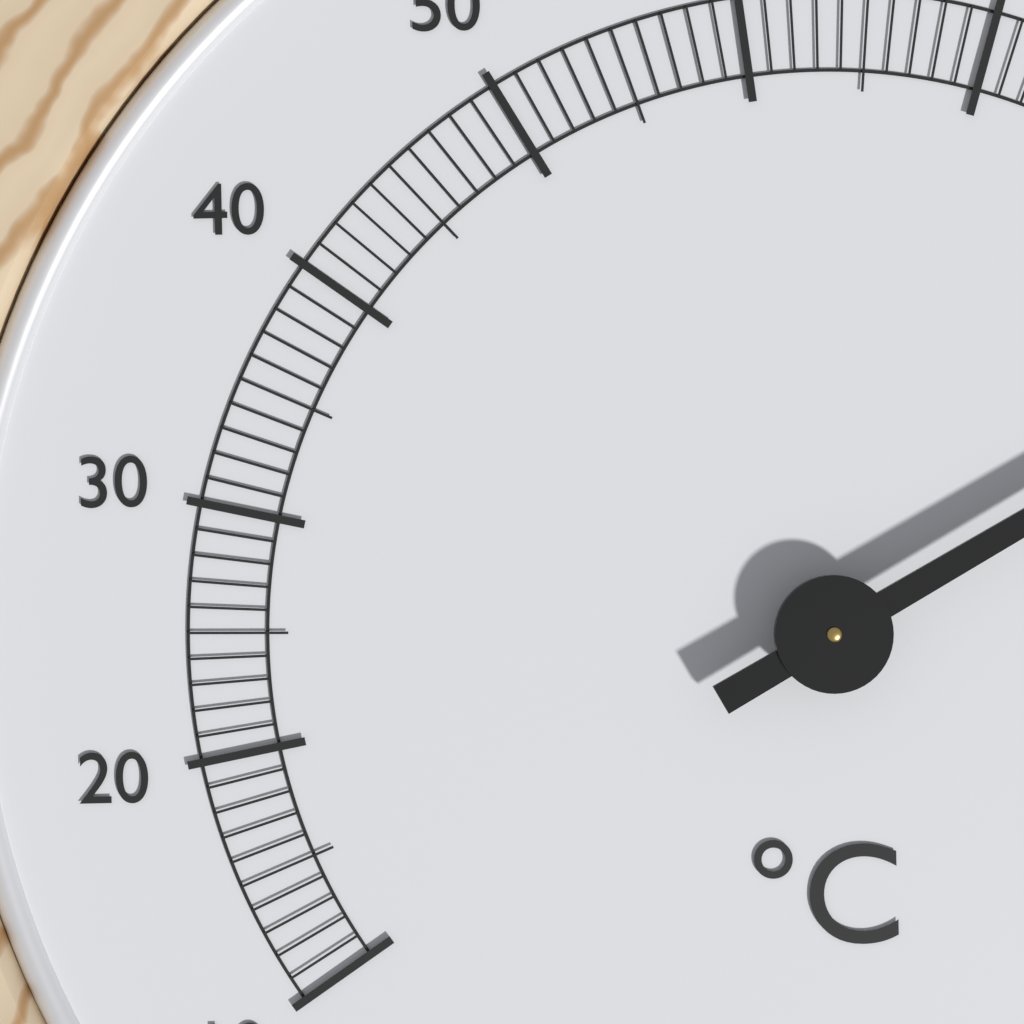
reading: 89 °C
